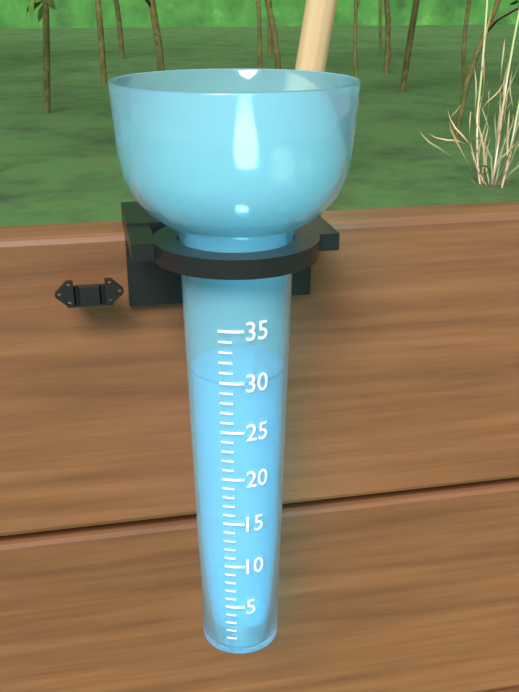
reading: 30 (no unit)
